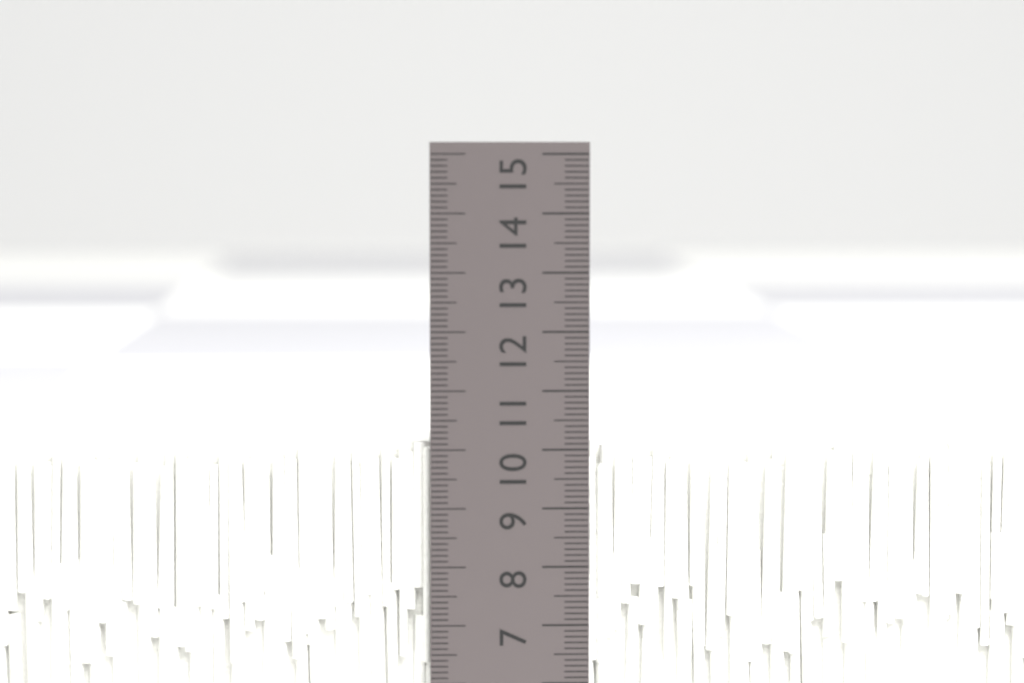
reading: 10.1 cm
